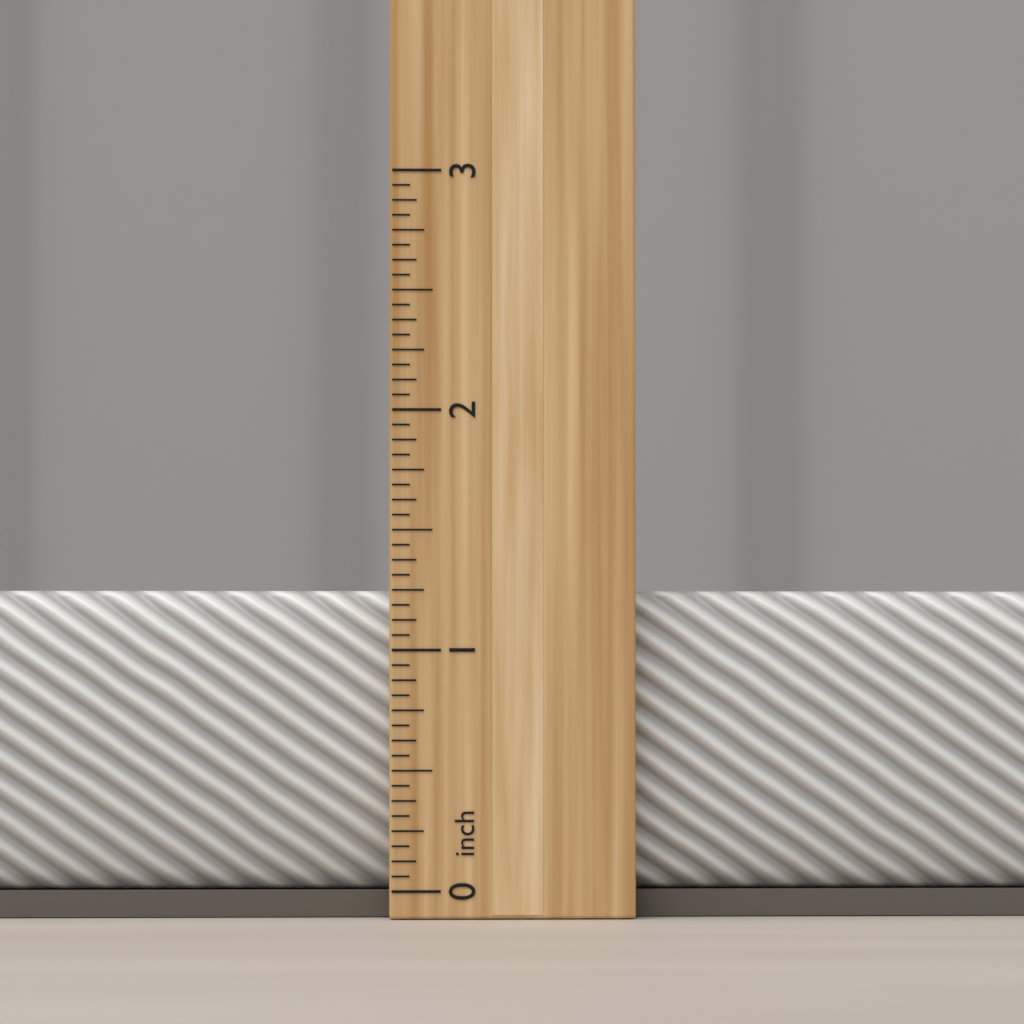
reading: 1.2500 inch
